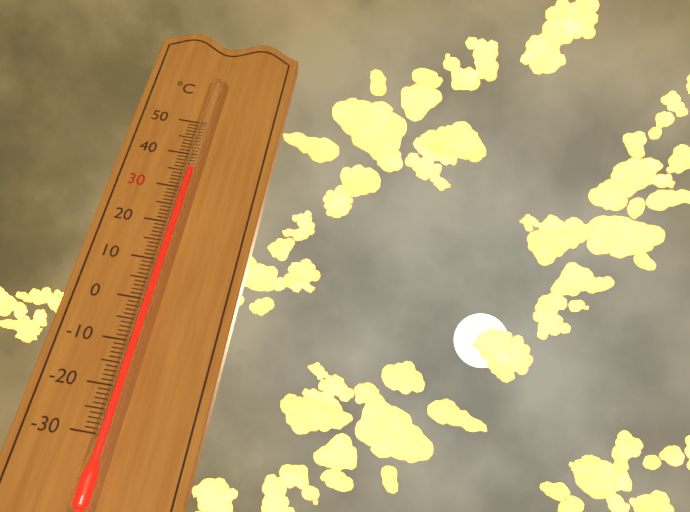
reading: 35 °C
